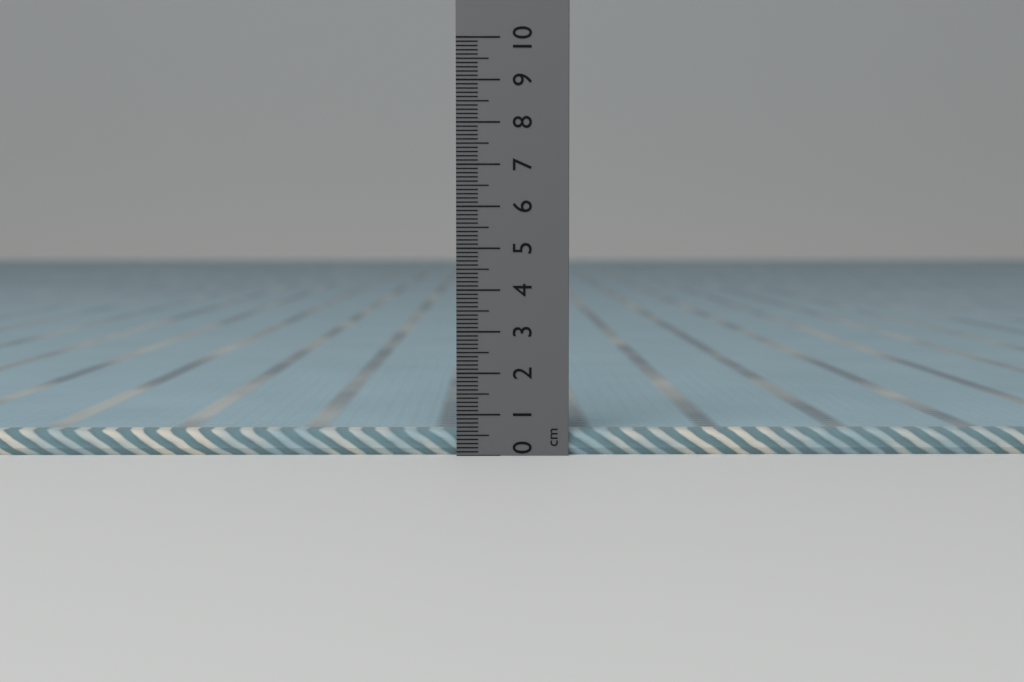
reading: 0.6 cm
